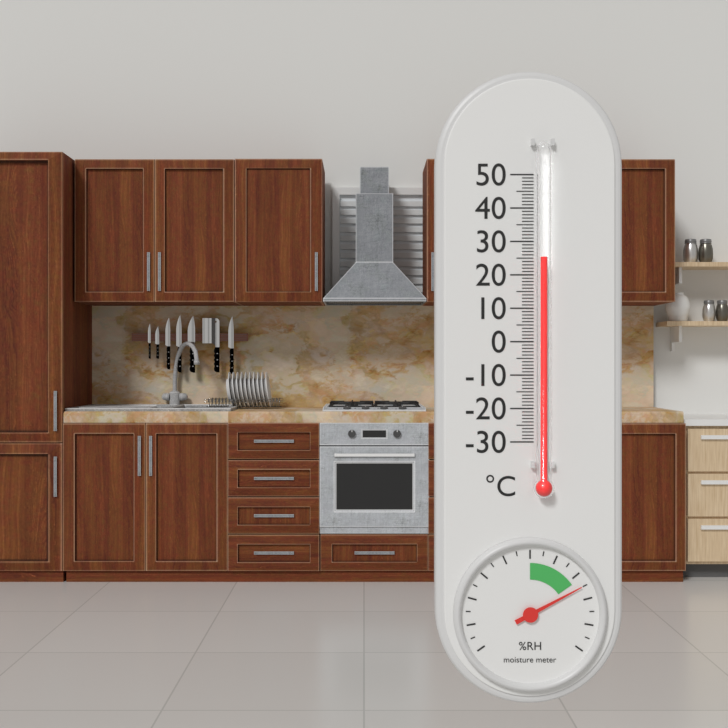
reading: 25 °C
